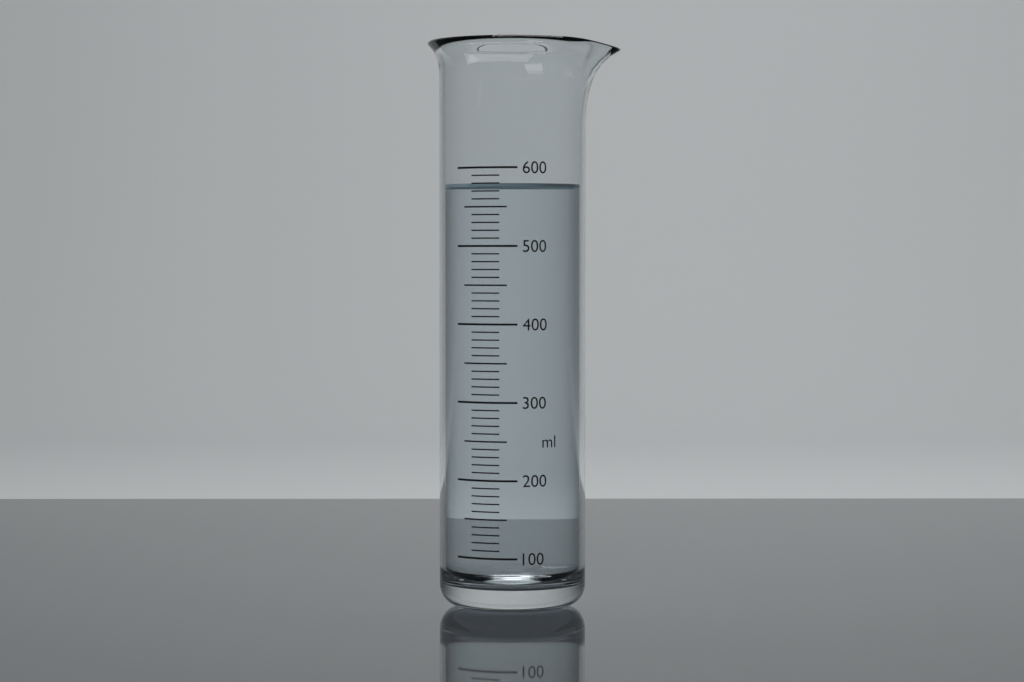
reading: 580 ml
